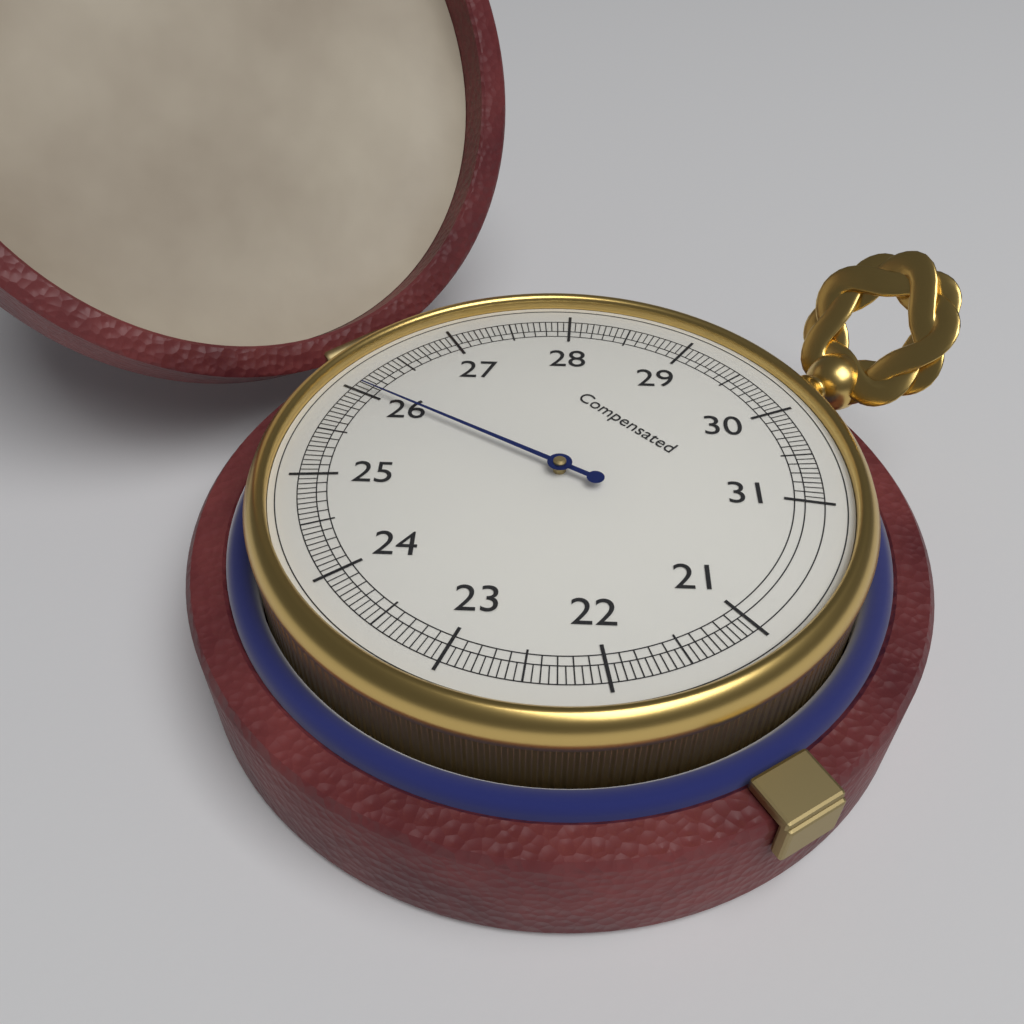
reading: 26.05 (no unit)
